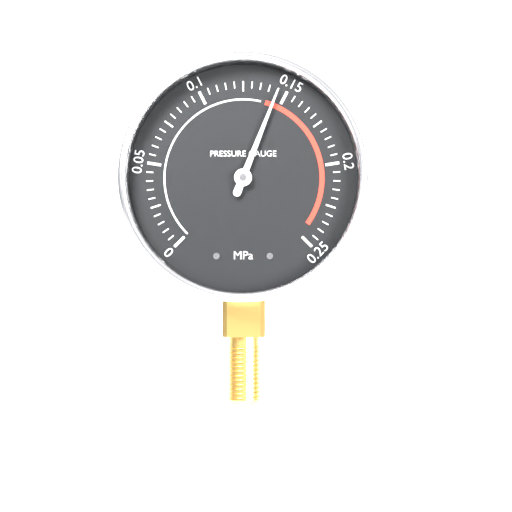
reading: 0.145 MPa
